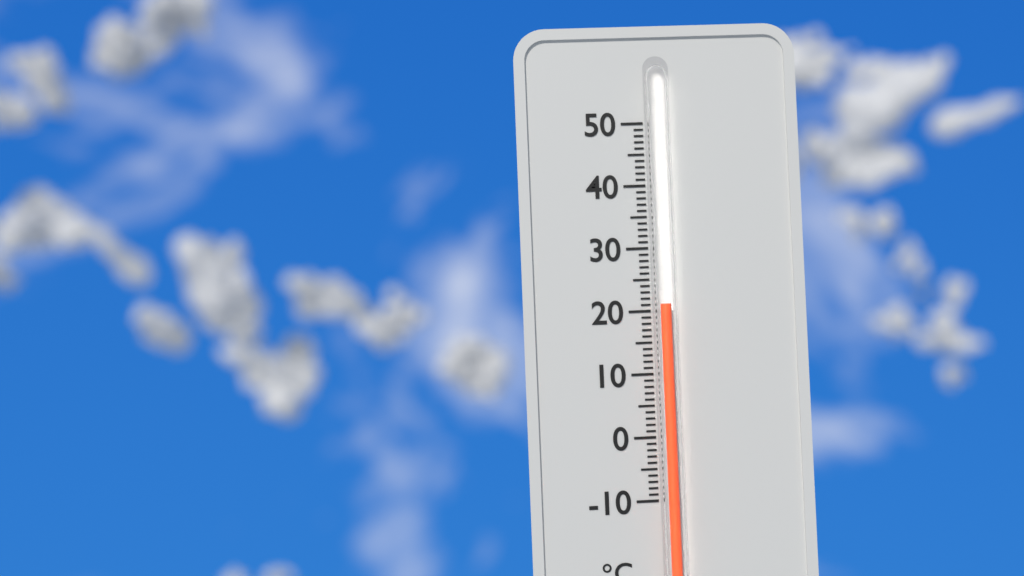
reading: 21 °C
